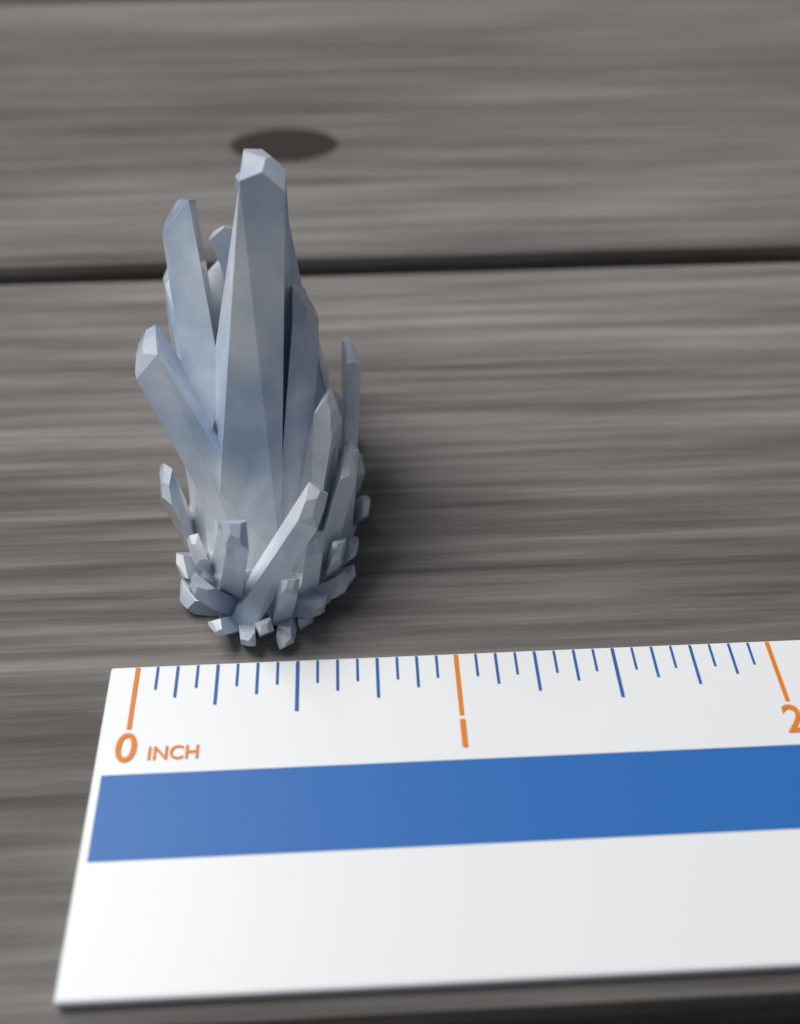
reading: 0.7500 in
